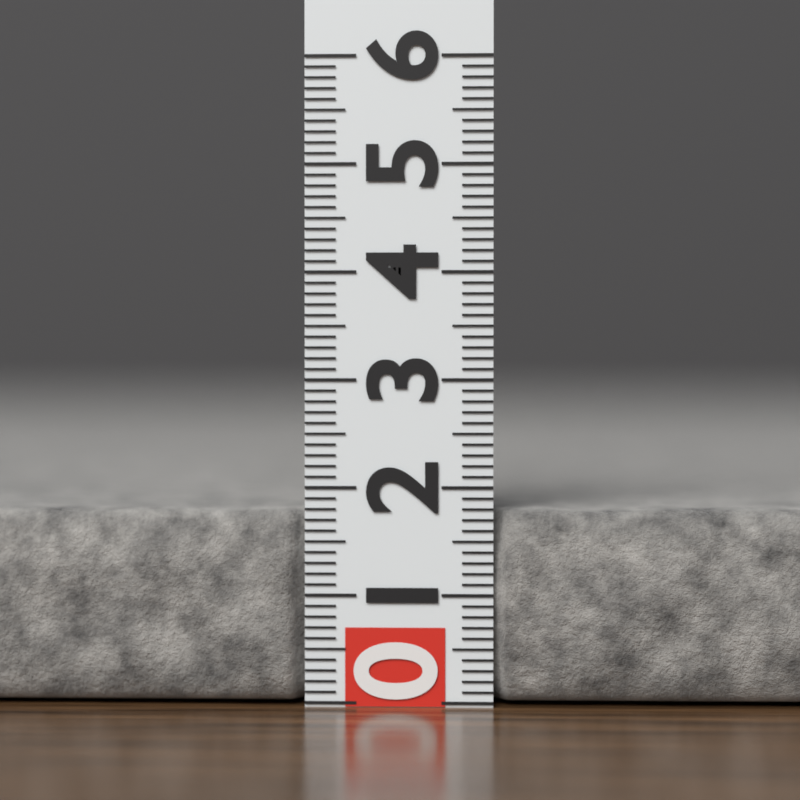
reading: 1.8 (no unit)
